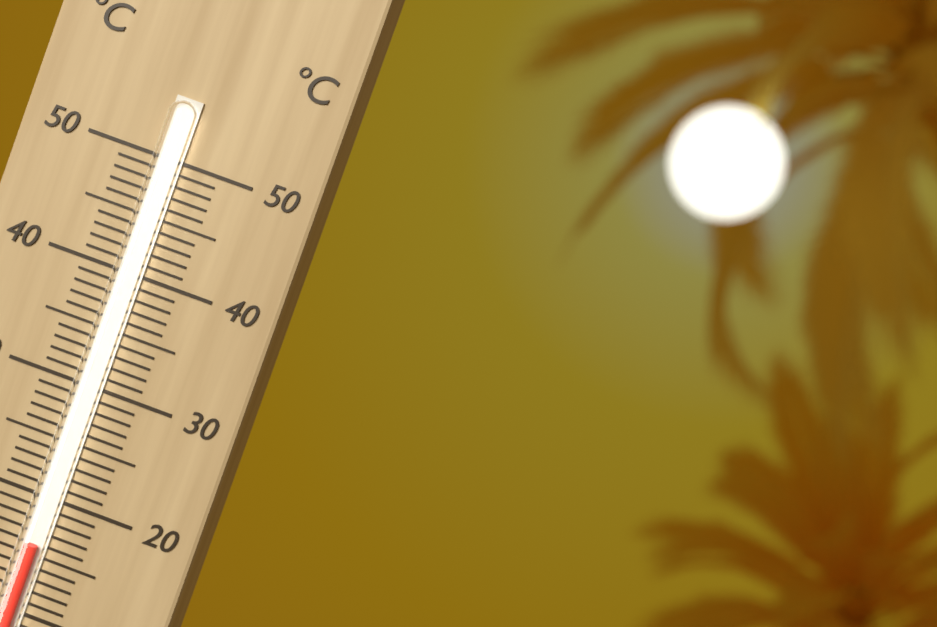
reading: 16 °C
